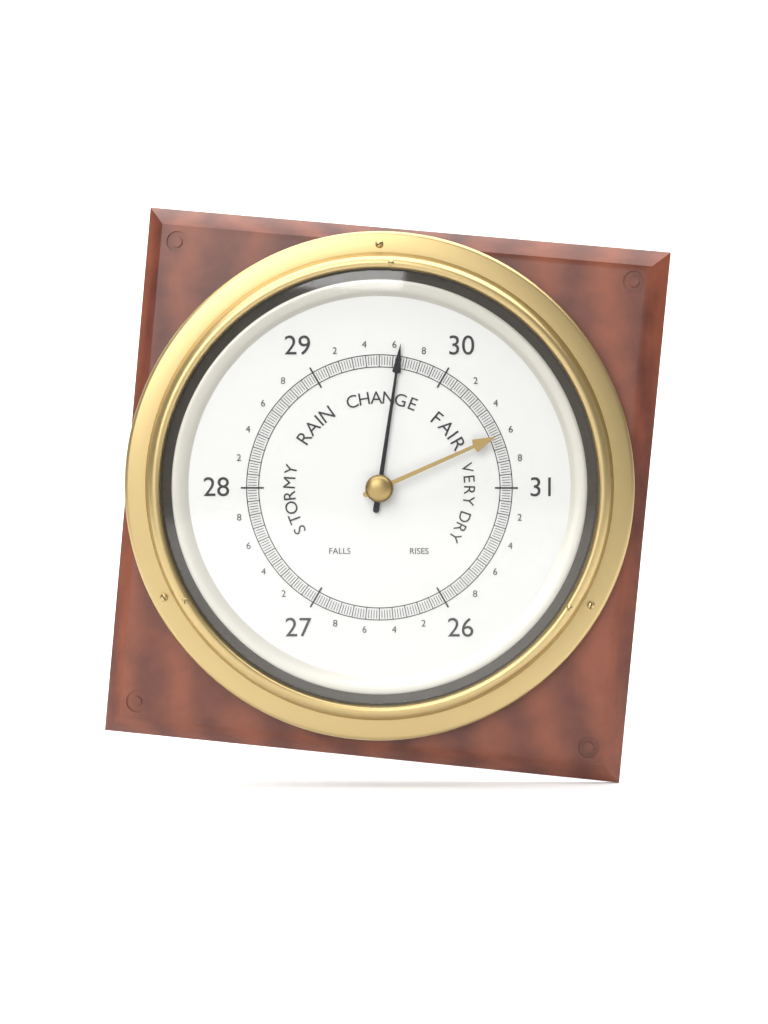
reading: 29.64 (no unit)
